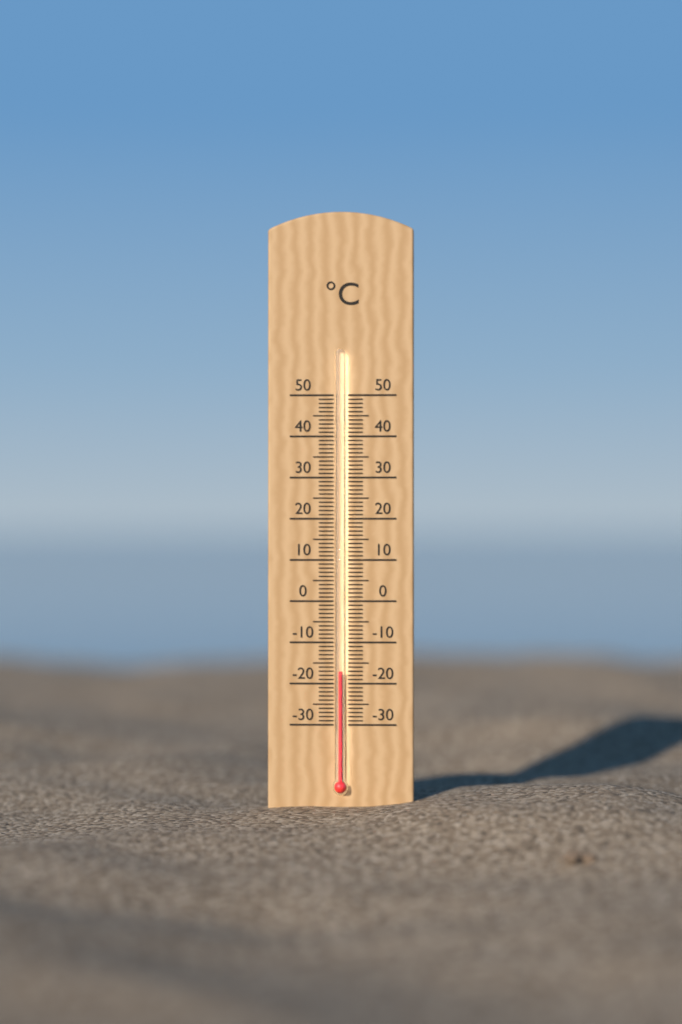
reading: -17 °C
